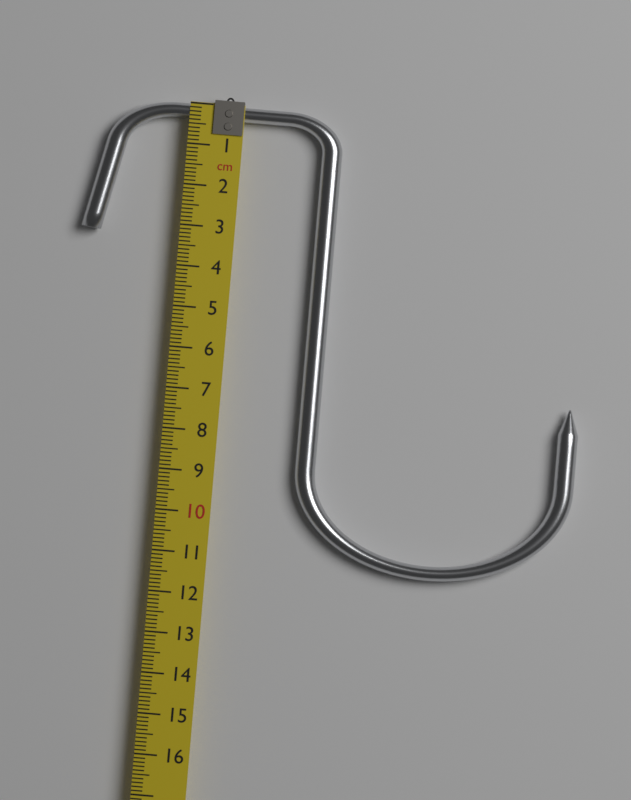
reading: 11.2 cm
